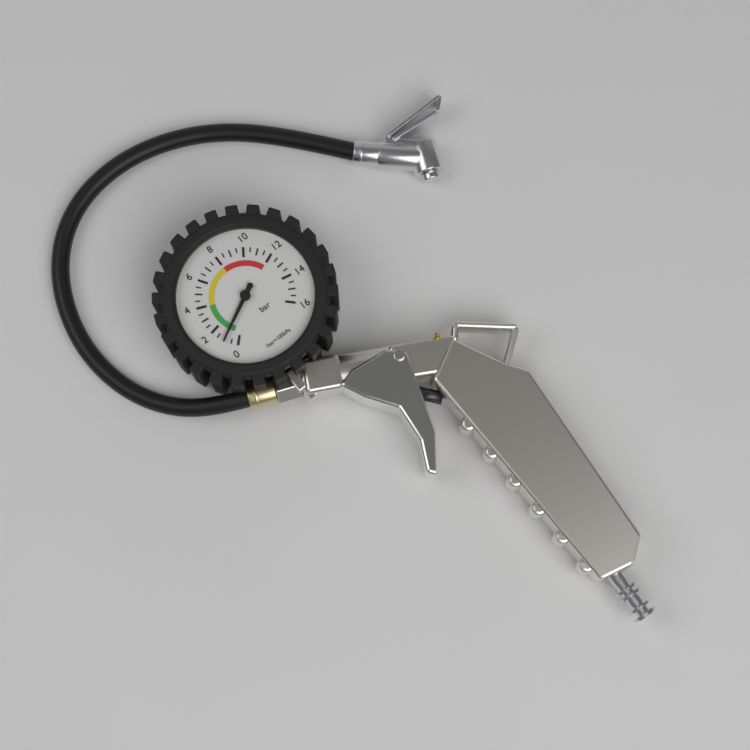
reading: 1.0 bar
